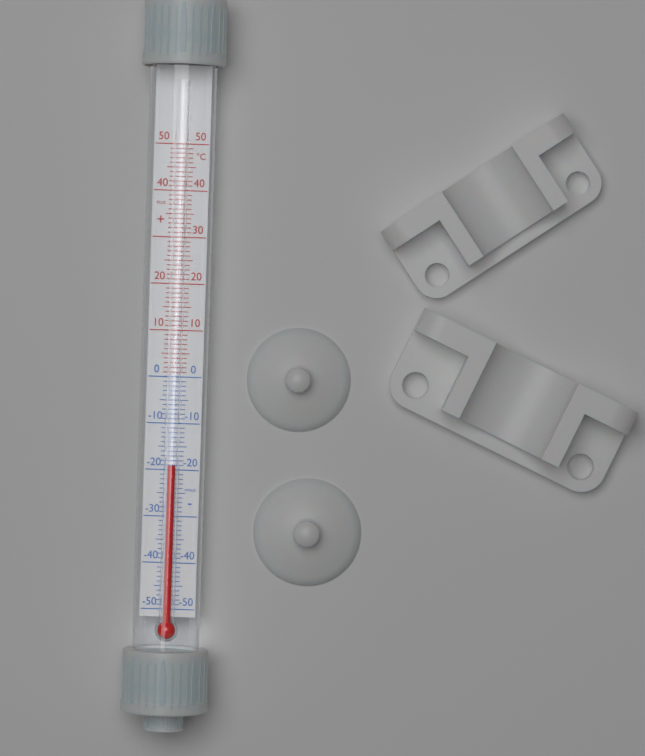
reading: -19 °C
